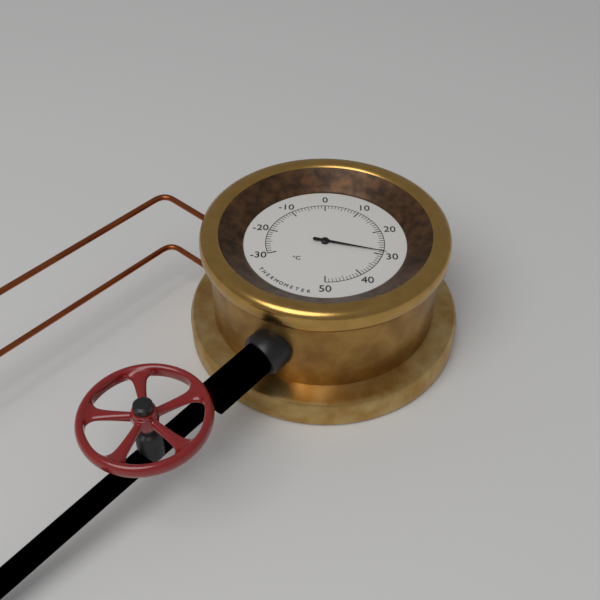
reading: 29 °C
